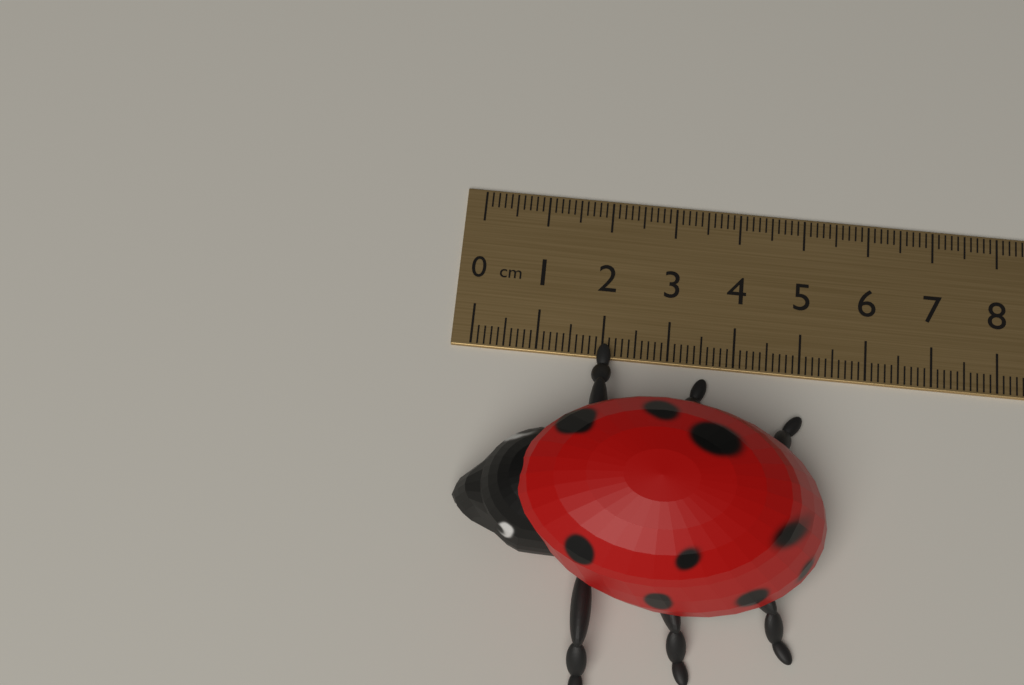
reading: 5.4 cm
